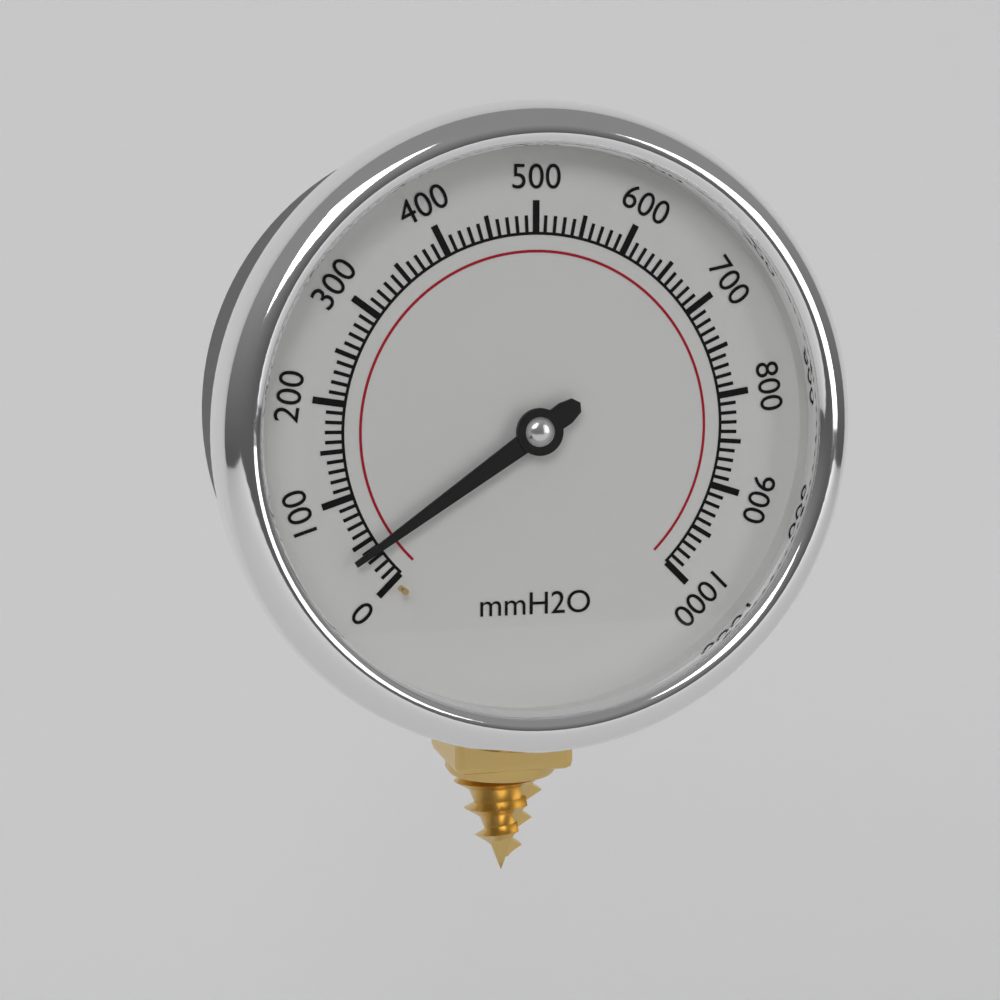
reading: 40 mmH2O
